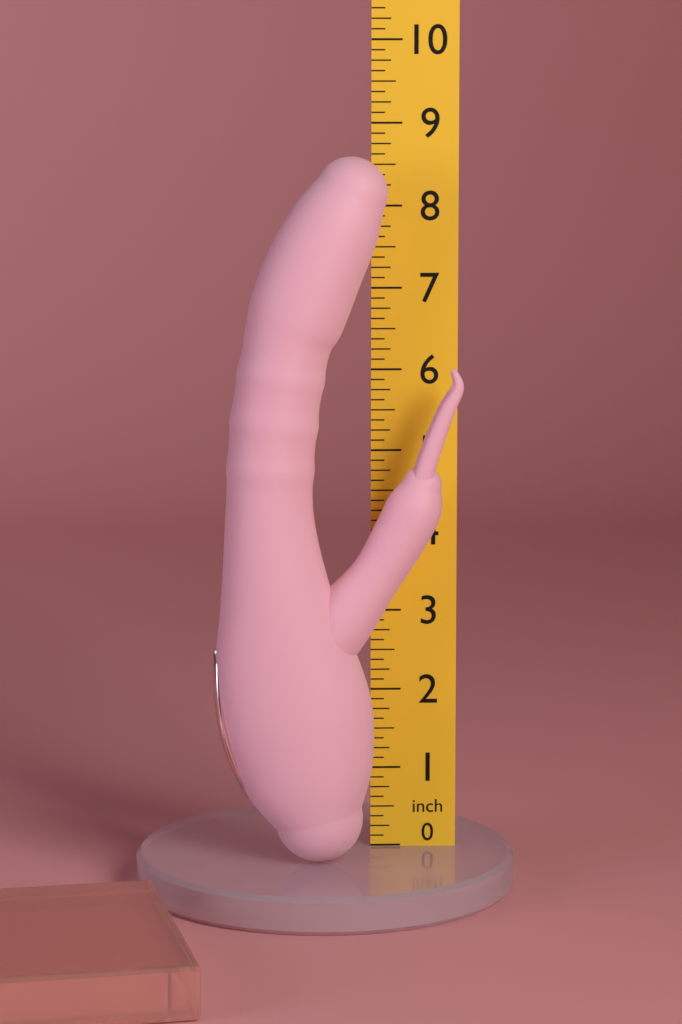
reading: 8.625 inch
